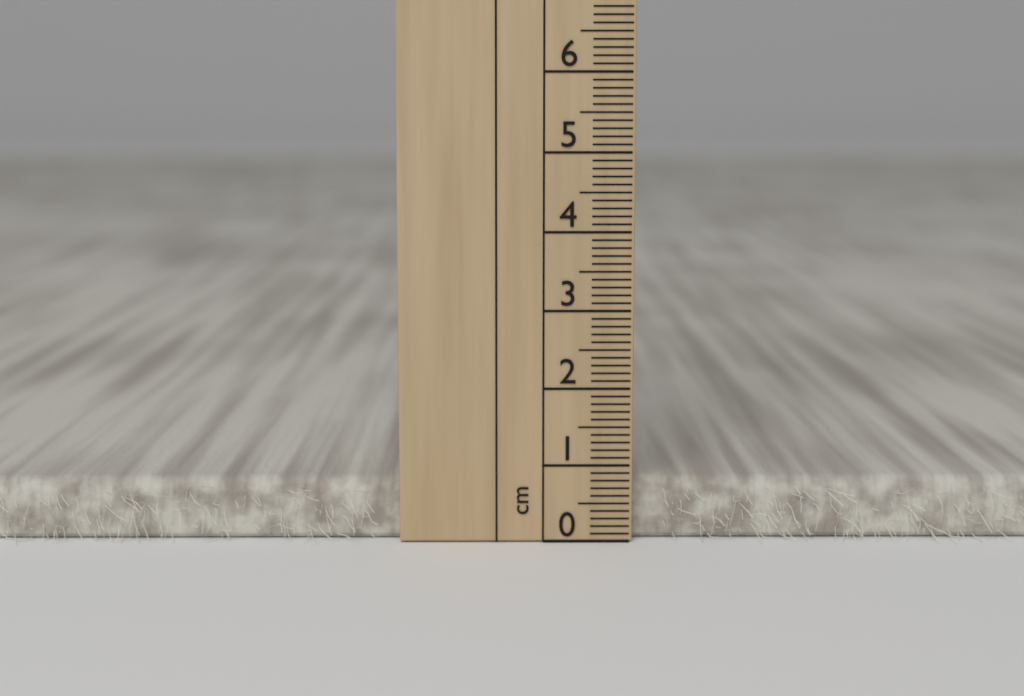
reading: 0.8 cm
